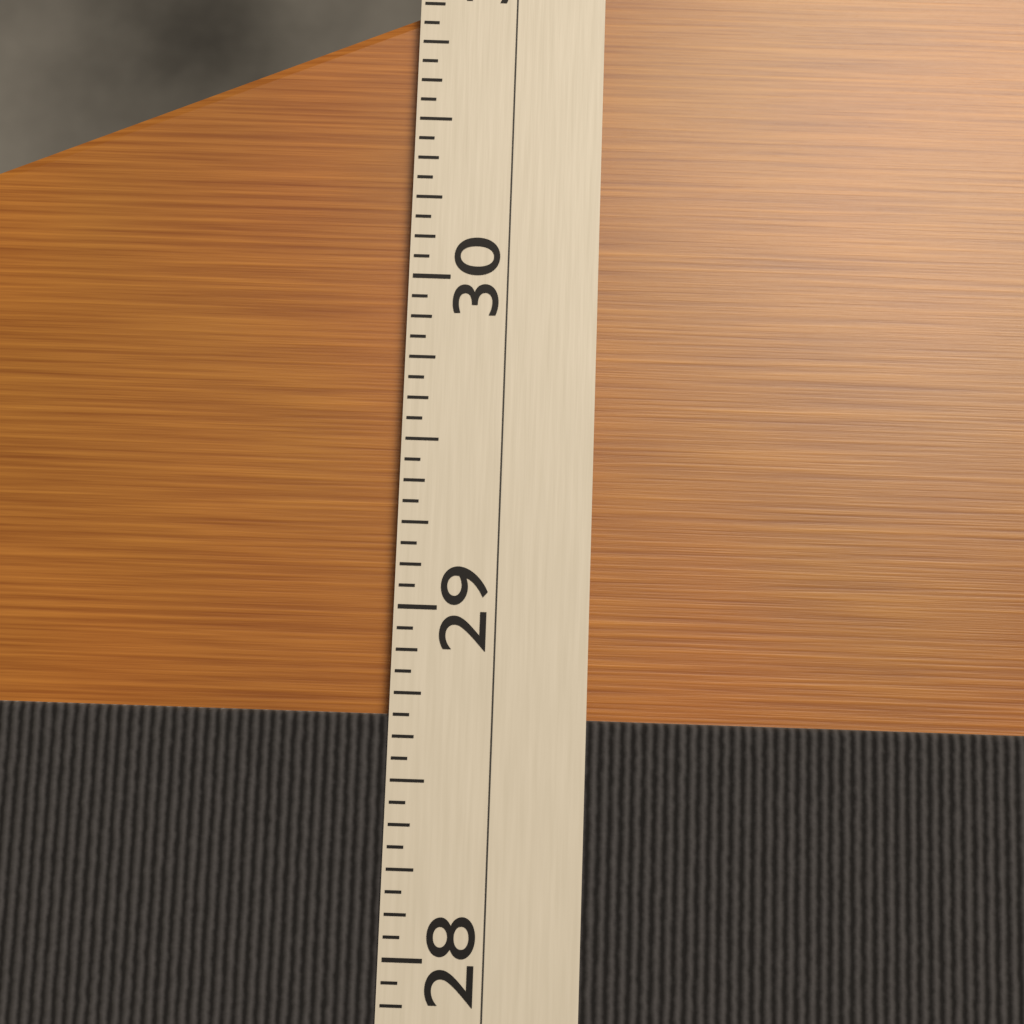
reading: 28.6875 (no unit)
